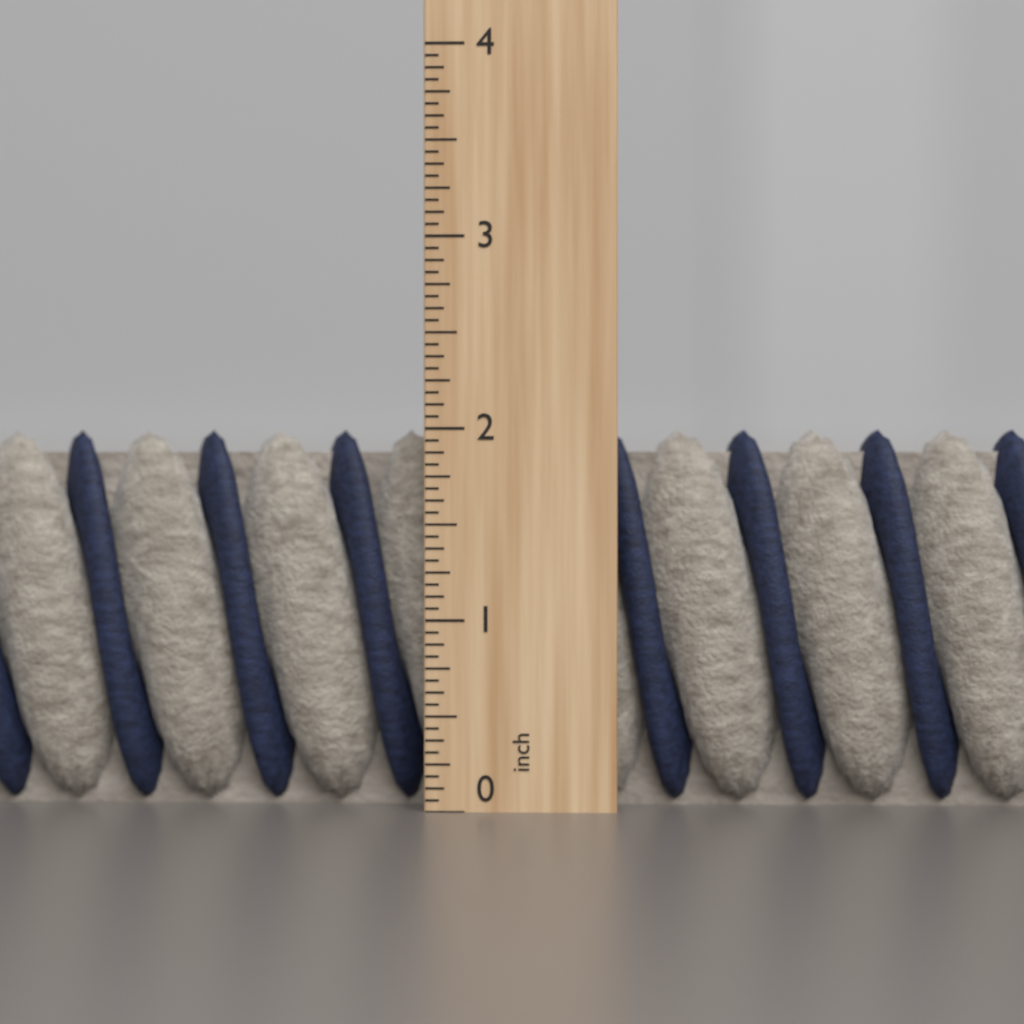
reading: 2.0000 inch
